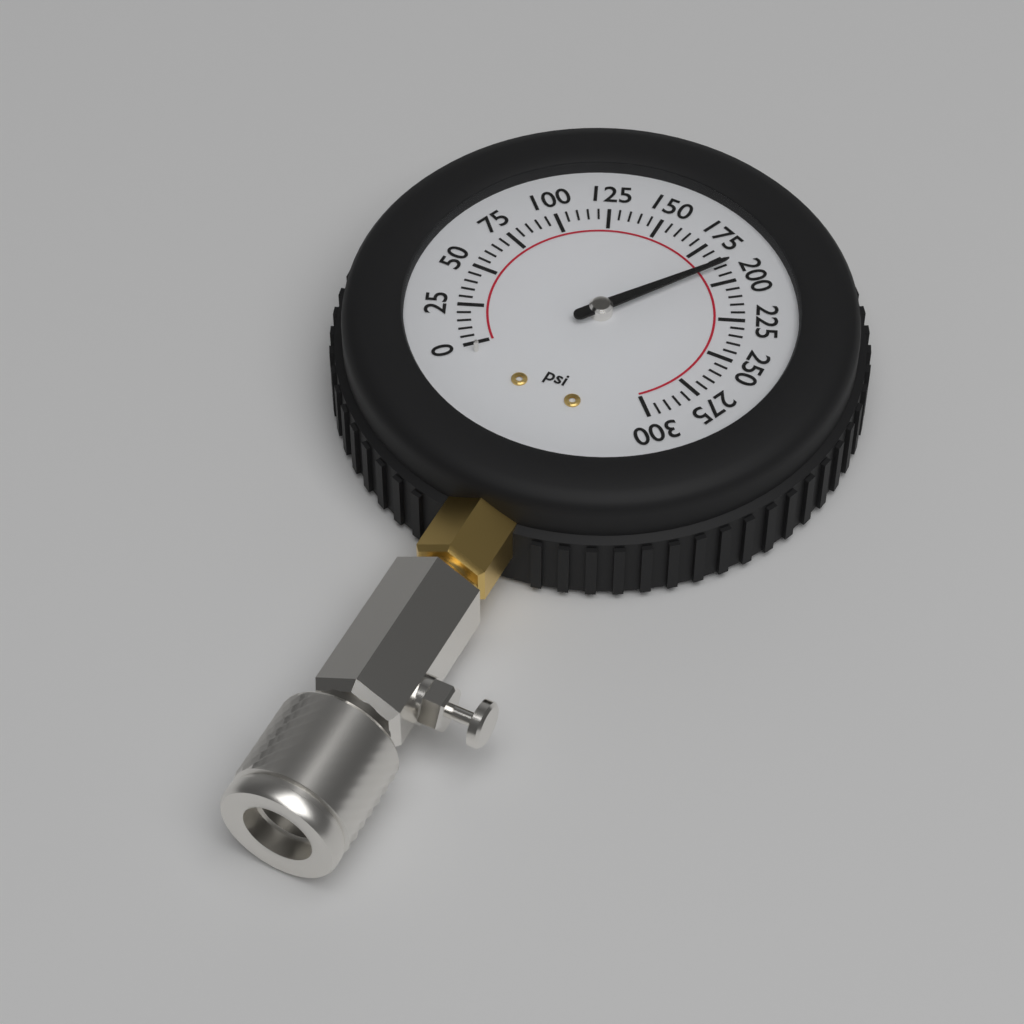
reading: 190 psi
